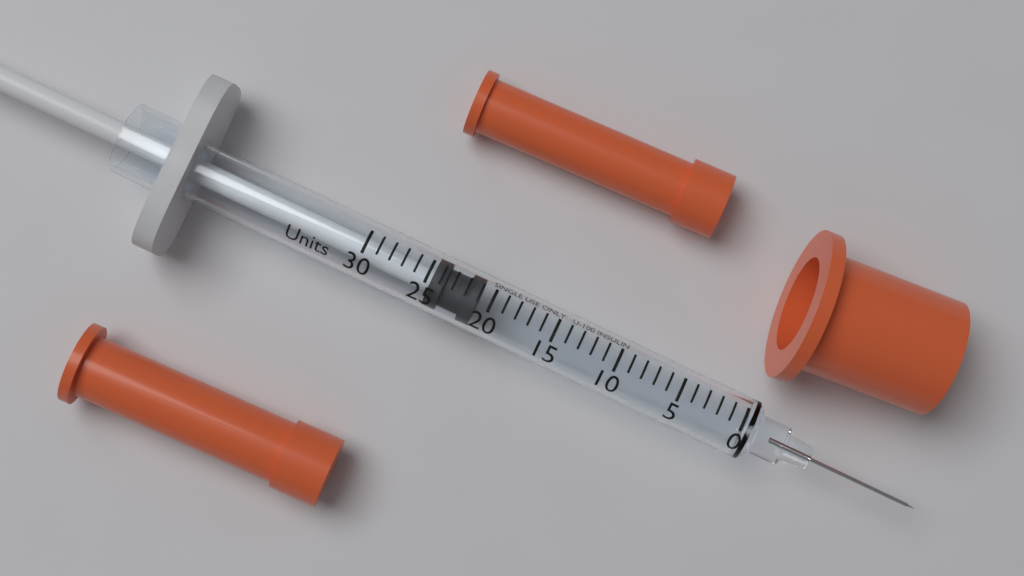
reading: 21 Units
